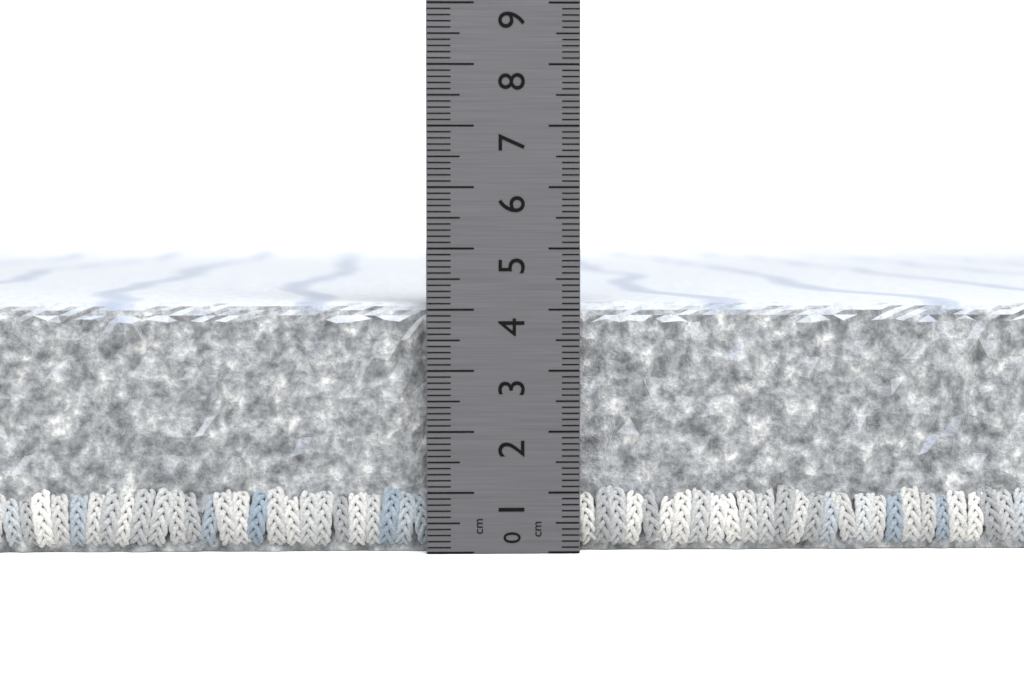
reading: 4.1 cm
